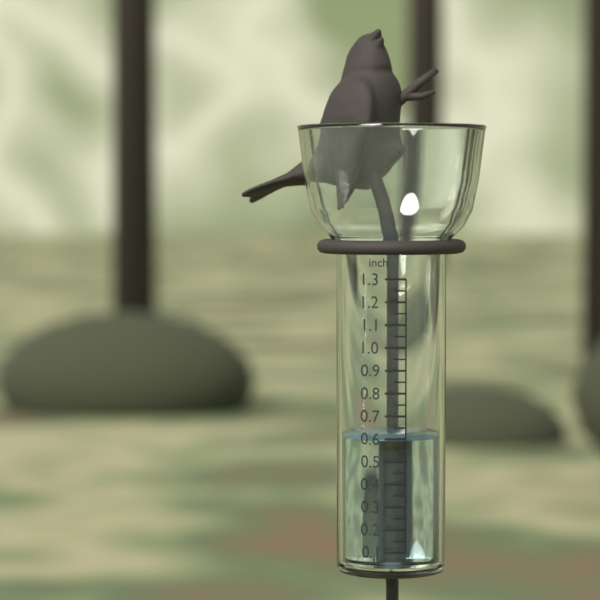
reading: 0.60 inch
